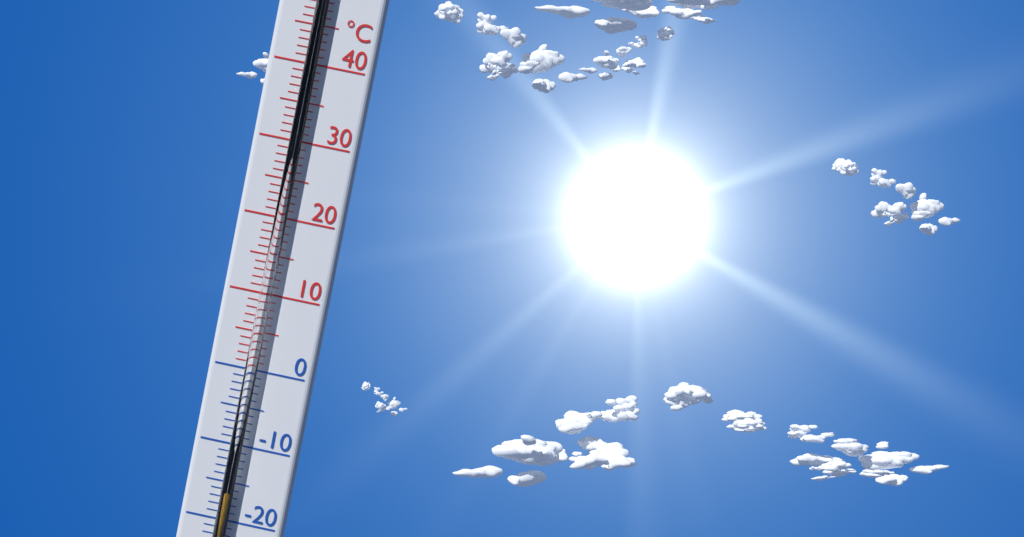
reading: -16 °C
